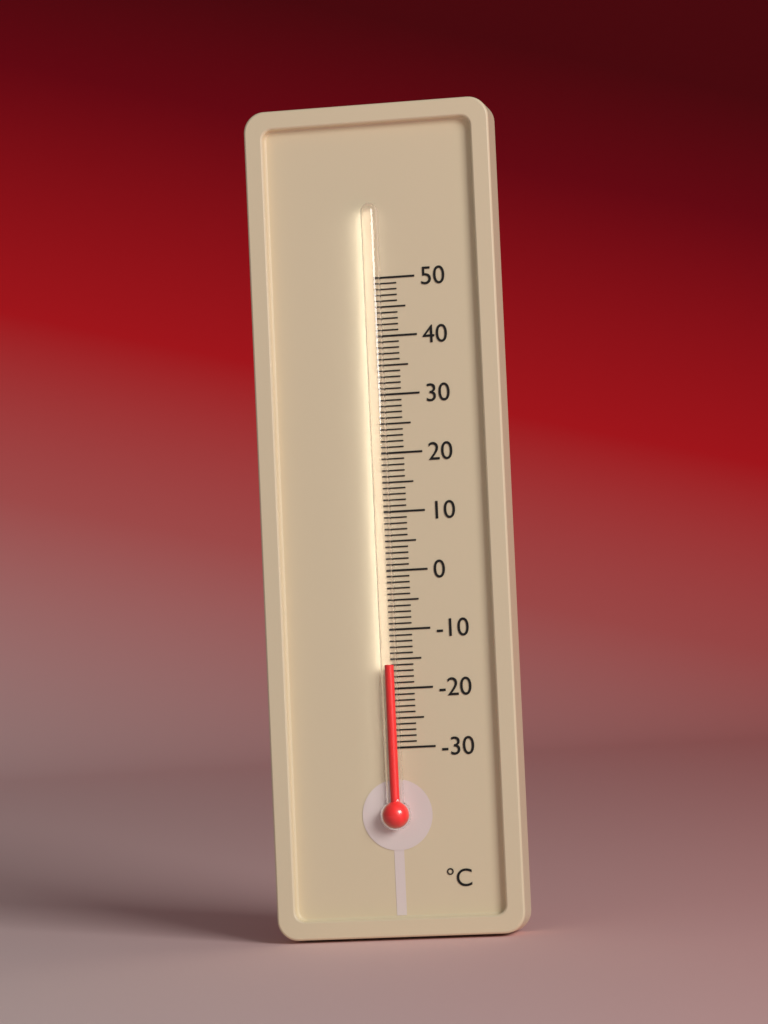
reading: -16 °C
